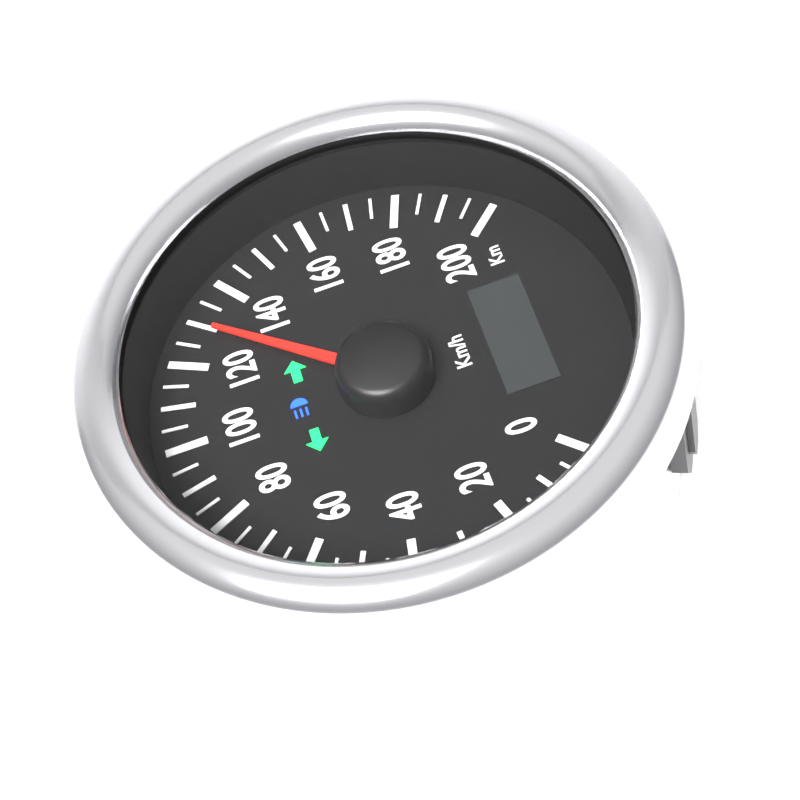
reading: 130 km/h
